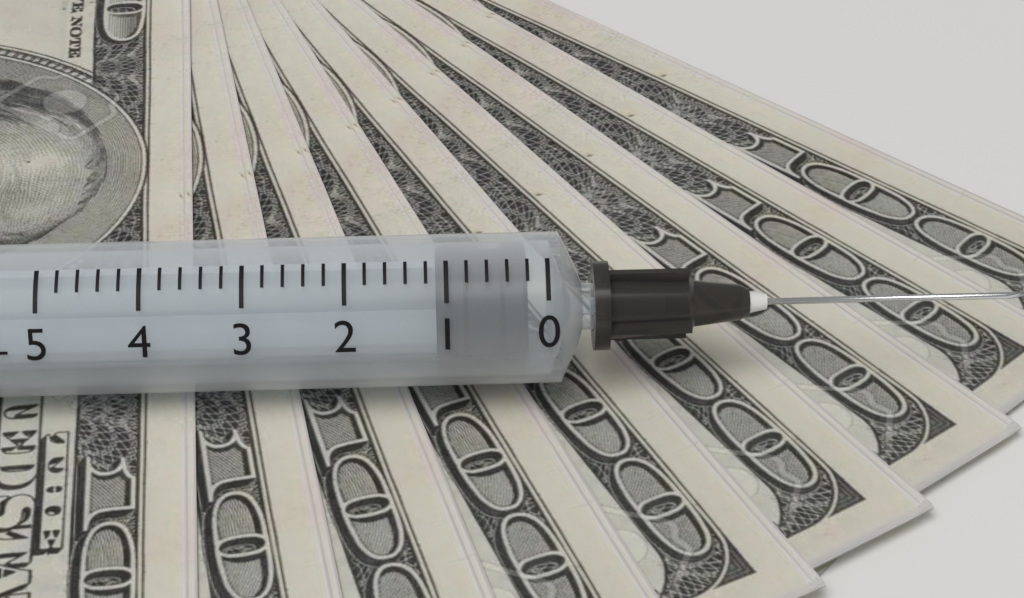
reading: 0.2 ml
